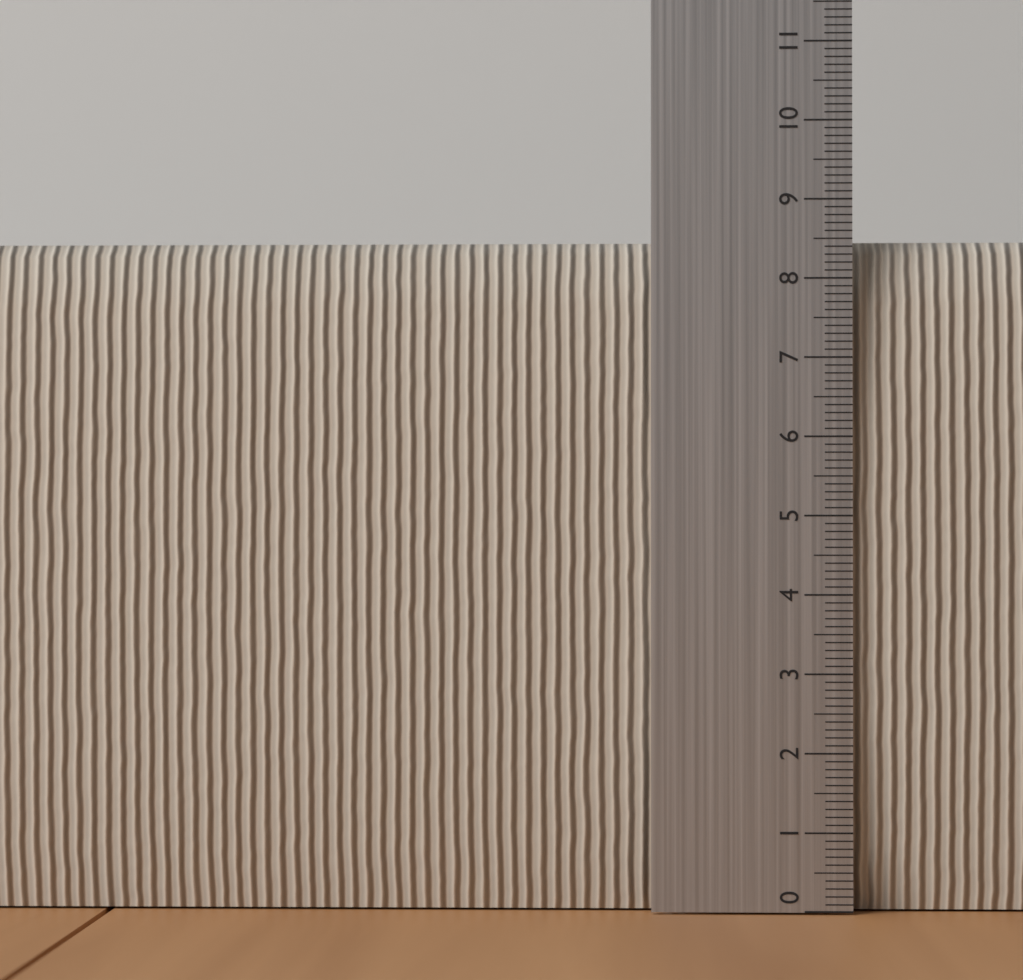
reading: 8.5 (no unit)
